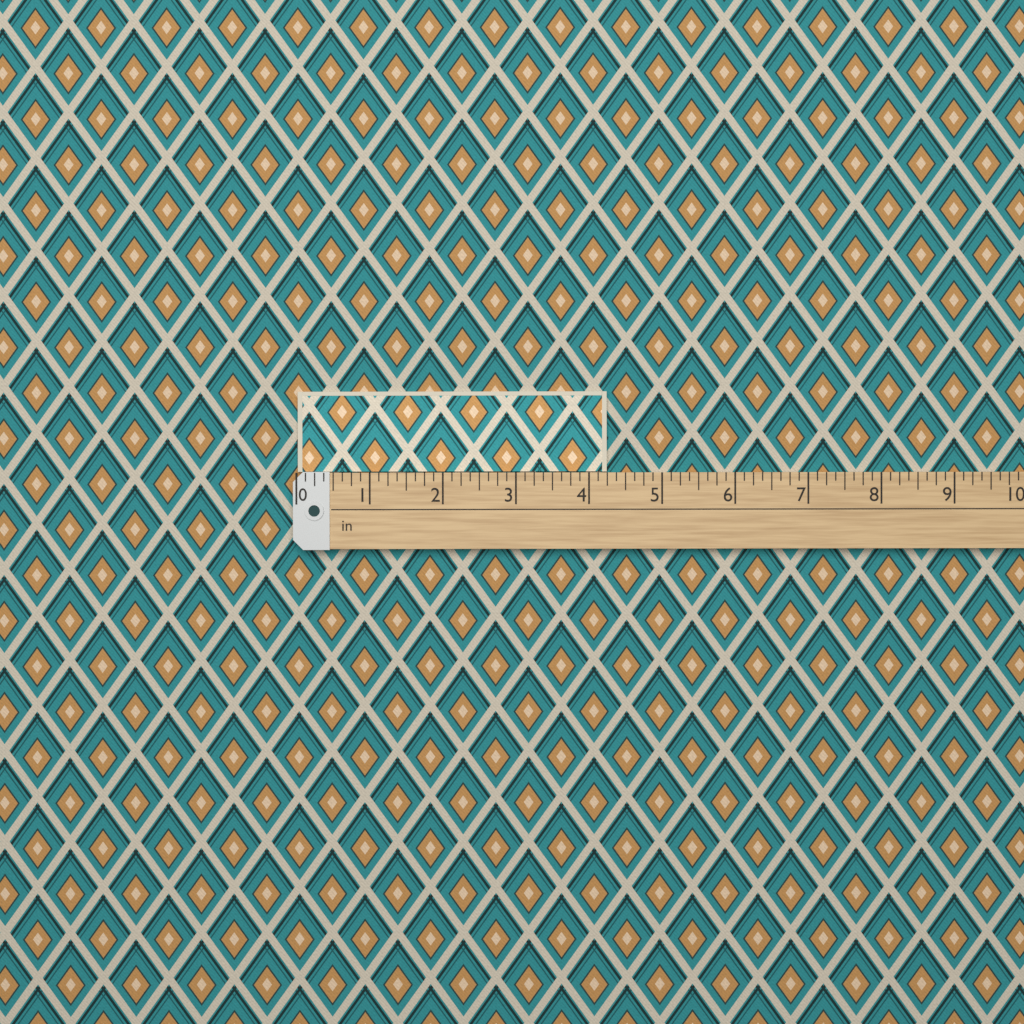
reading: 4.250 in
